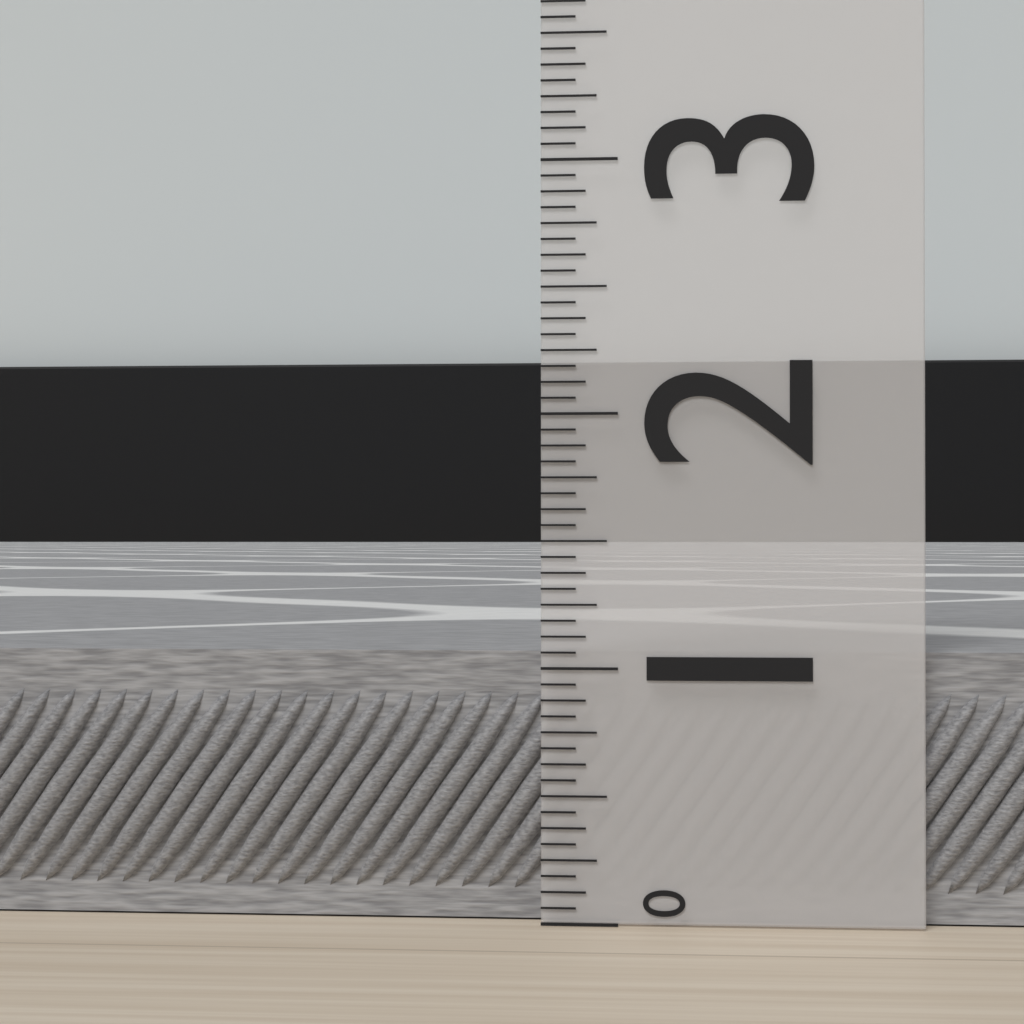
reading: 1.0625 (no unit)
